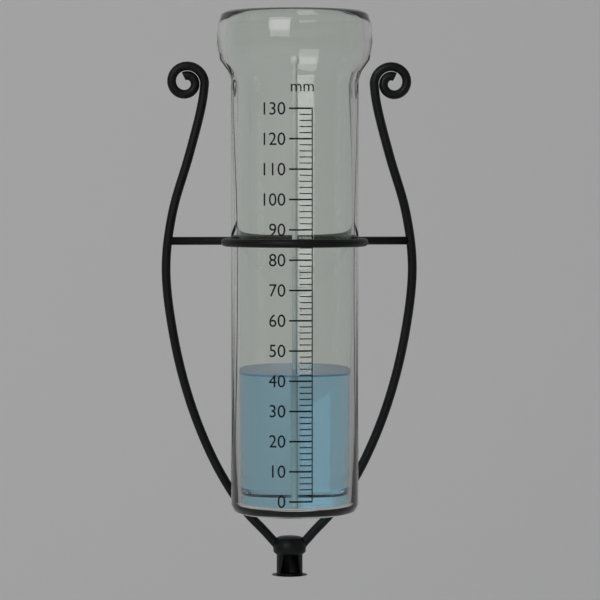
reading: 42 mm
